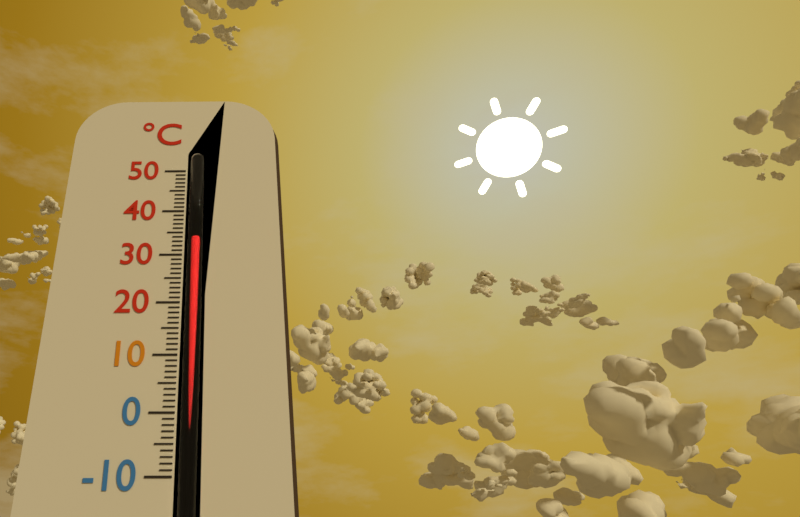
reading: 34 °C
